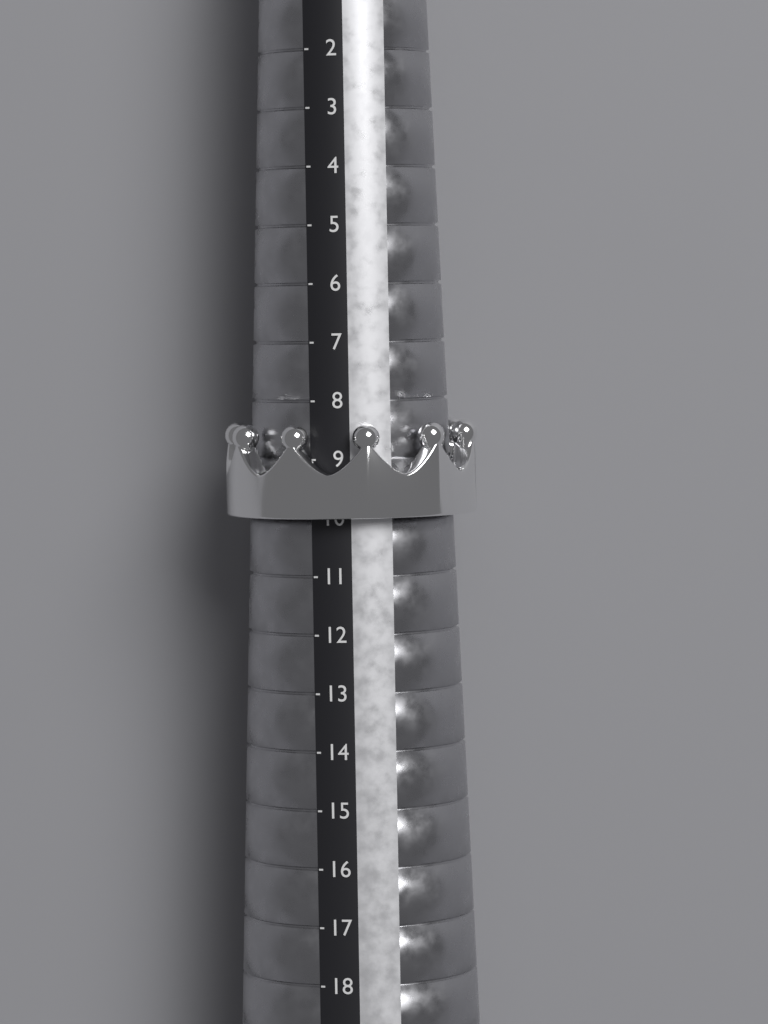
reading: 10 (no unit)
